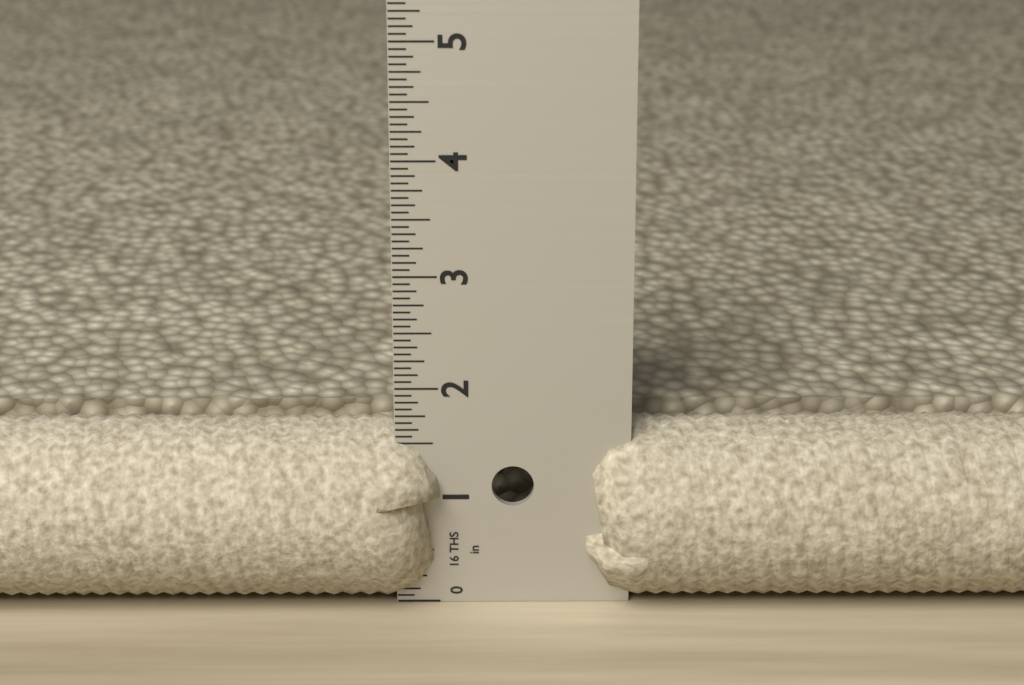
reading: 1.6250 in
